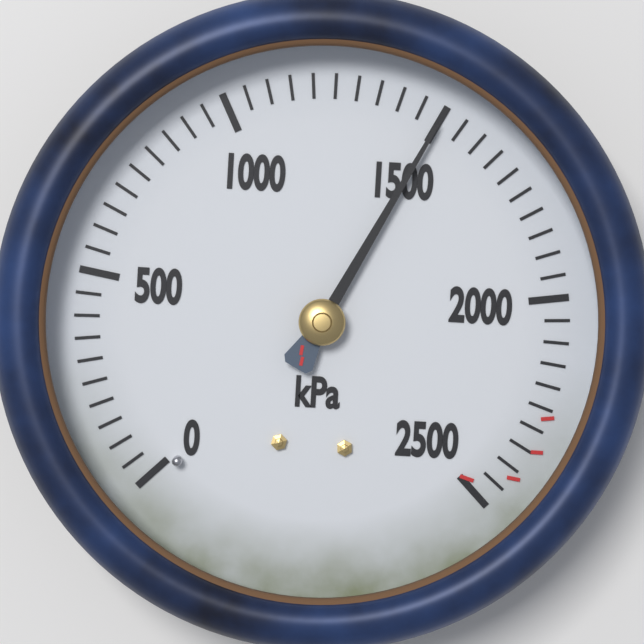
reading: 1500 kPa
